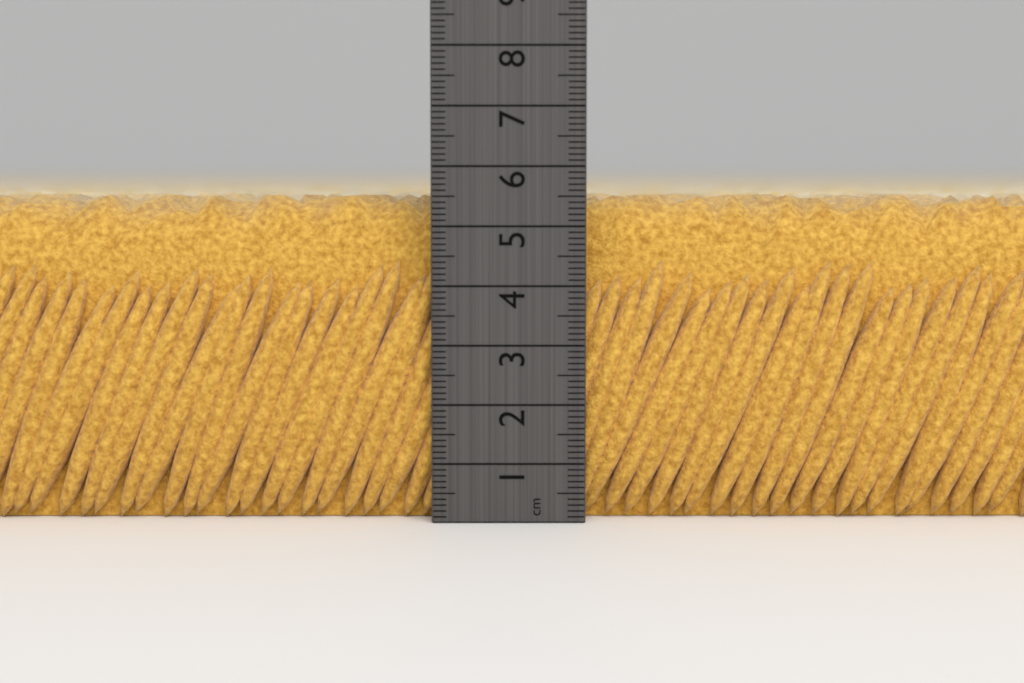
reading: 5.5 cm
